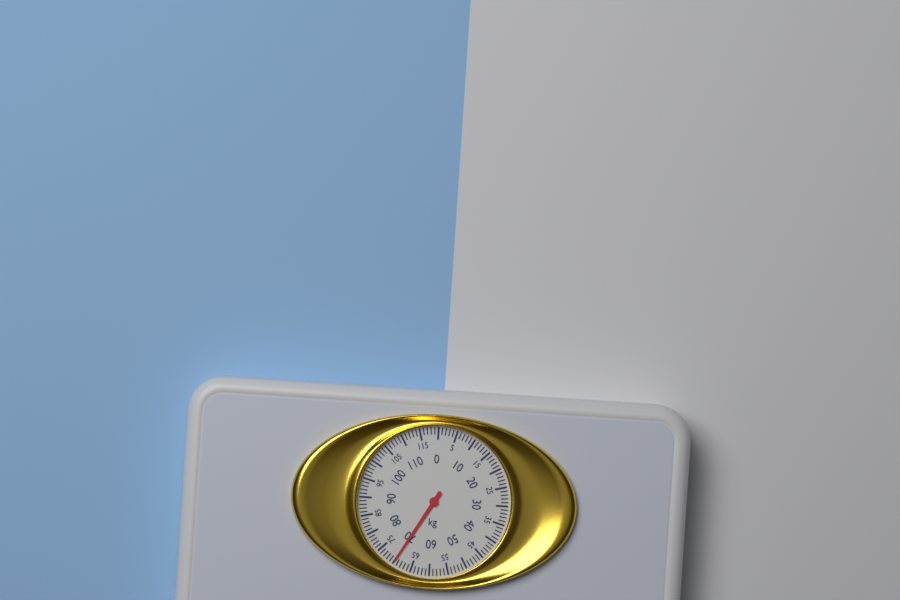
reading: 70 kg
